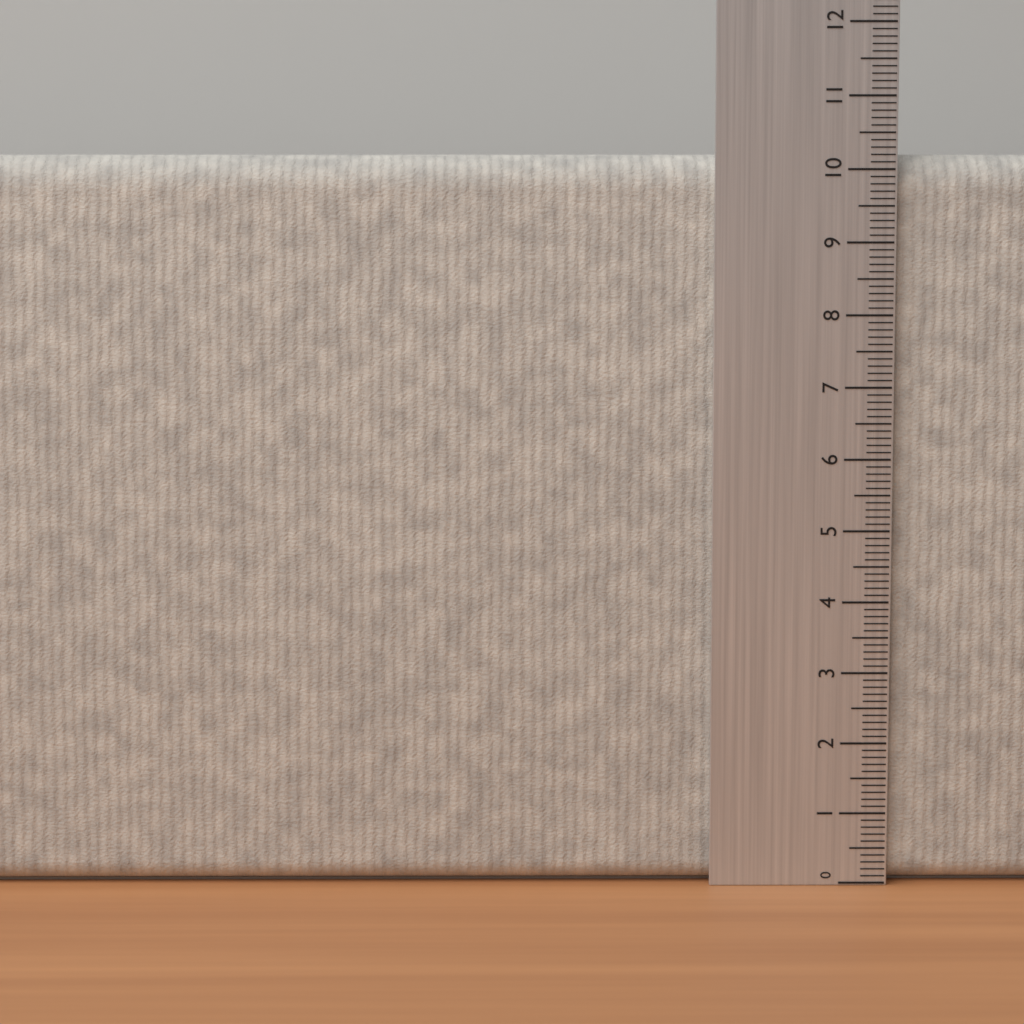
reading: 10.2 (no unit)
